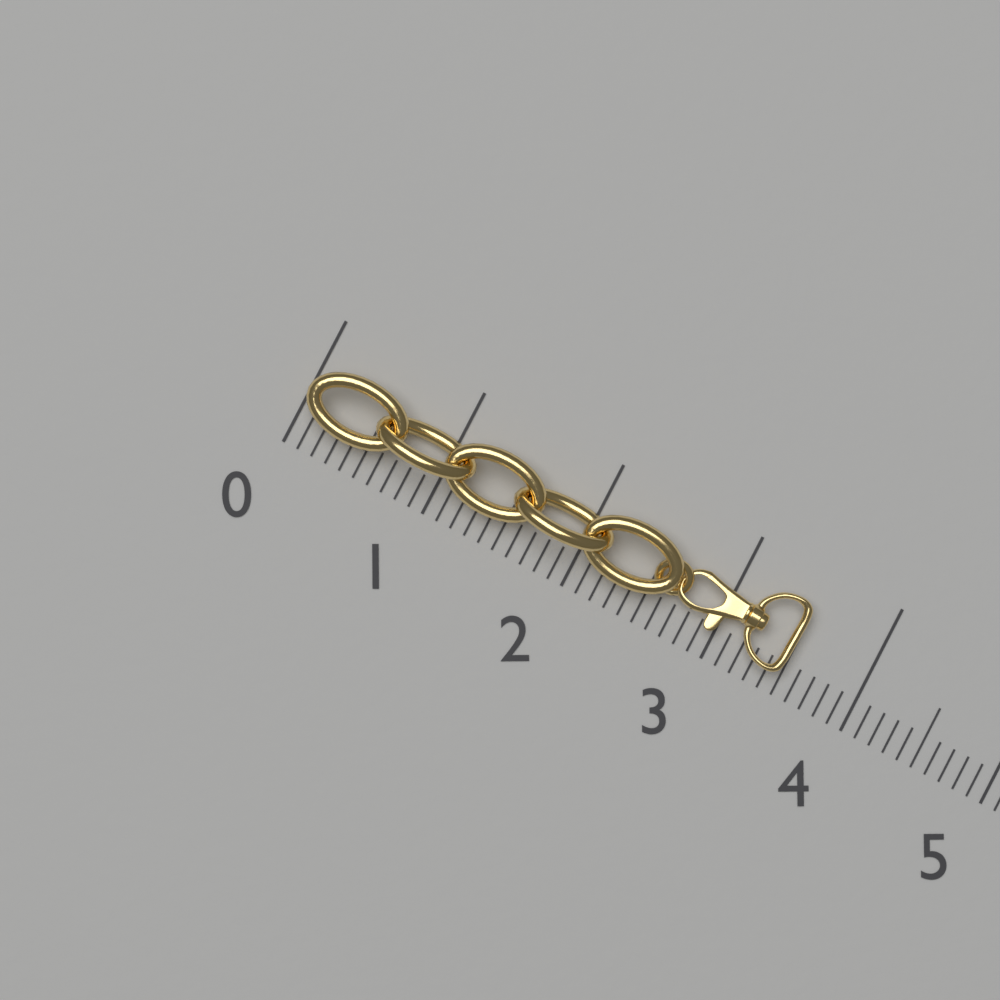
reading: 3.5 (no unit)
